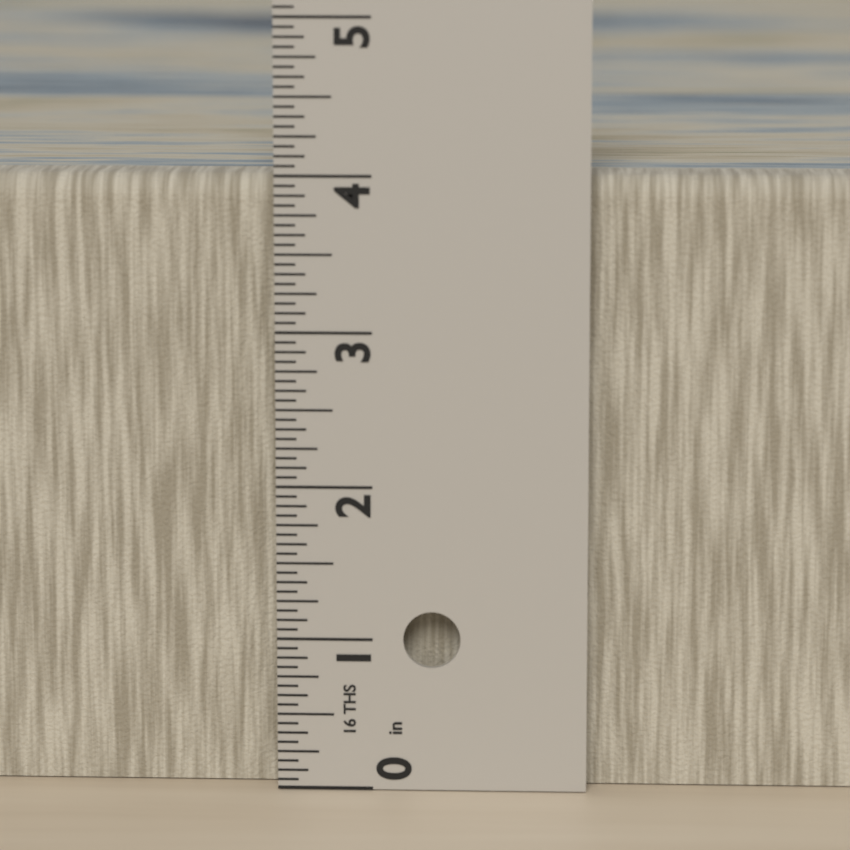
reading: 4.0000 in
